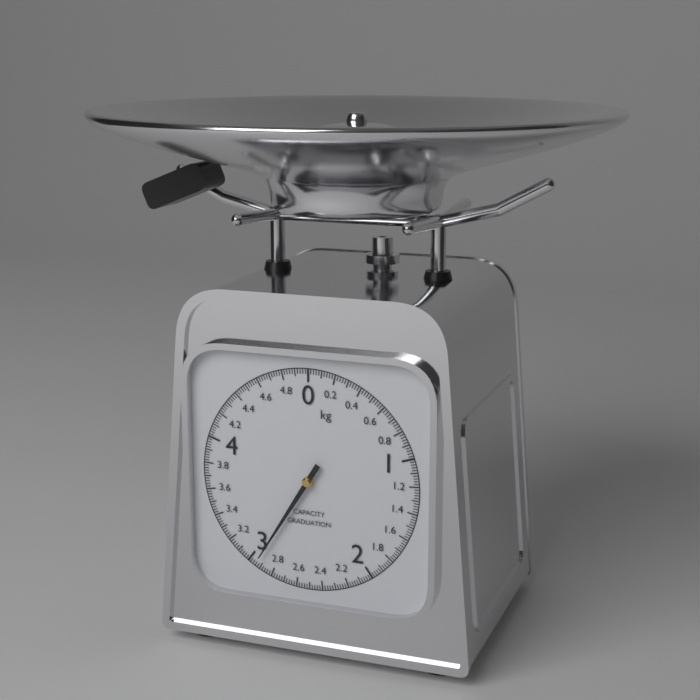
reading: 2.94 kg
